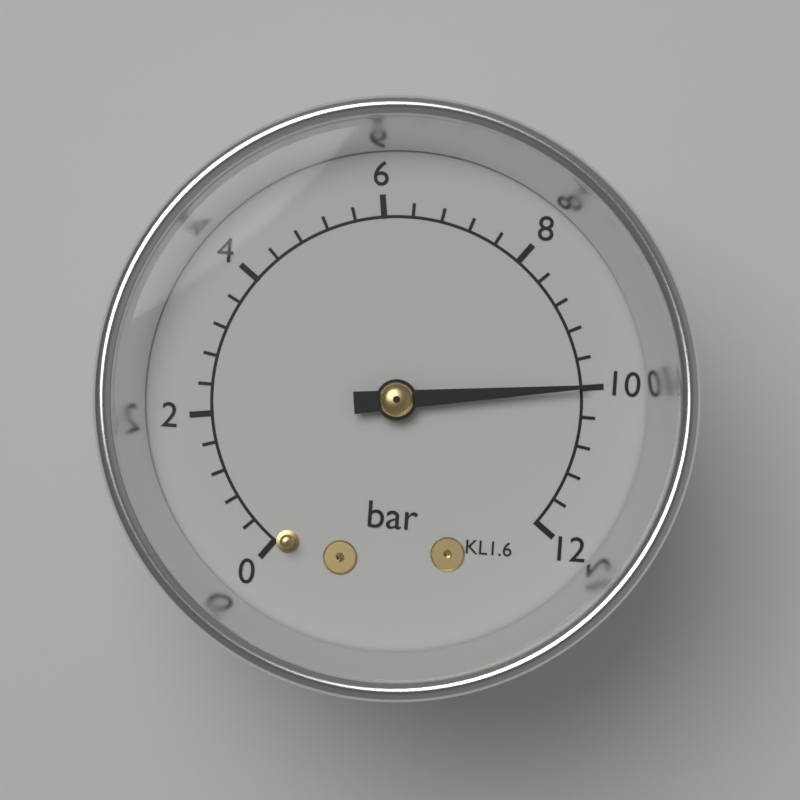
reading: 10.0 bar
